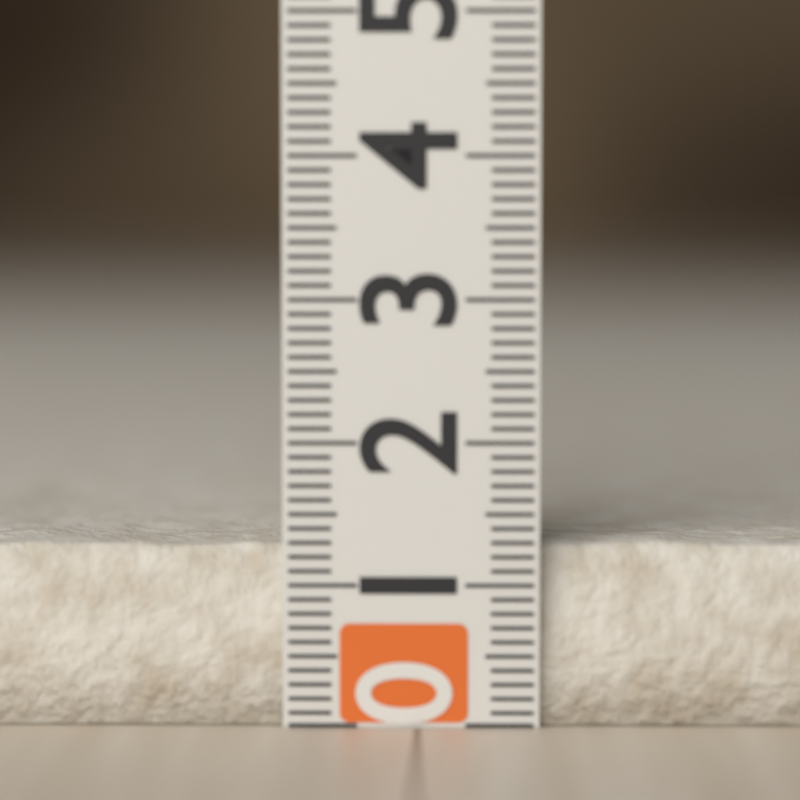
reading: 1.3 (no unit)
